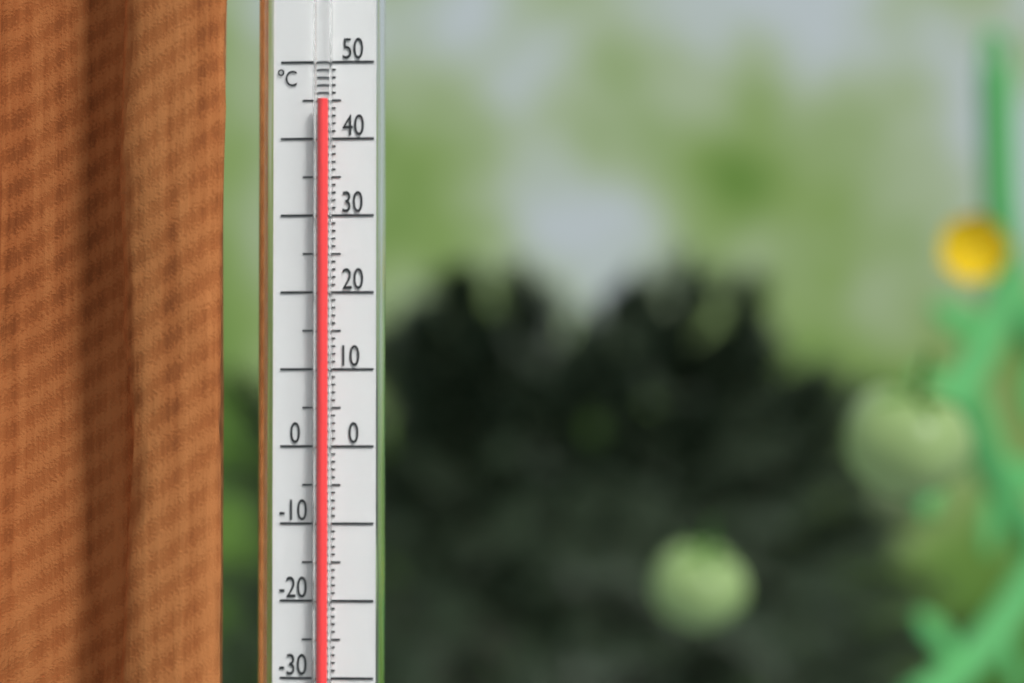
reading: 45 °C
